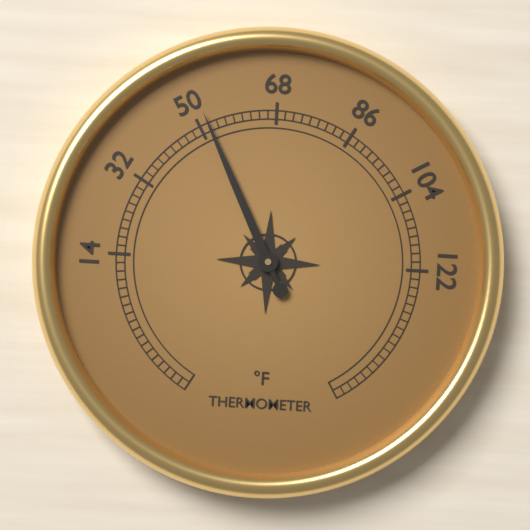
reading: 52 °F
